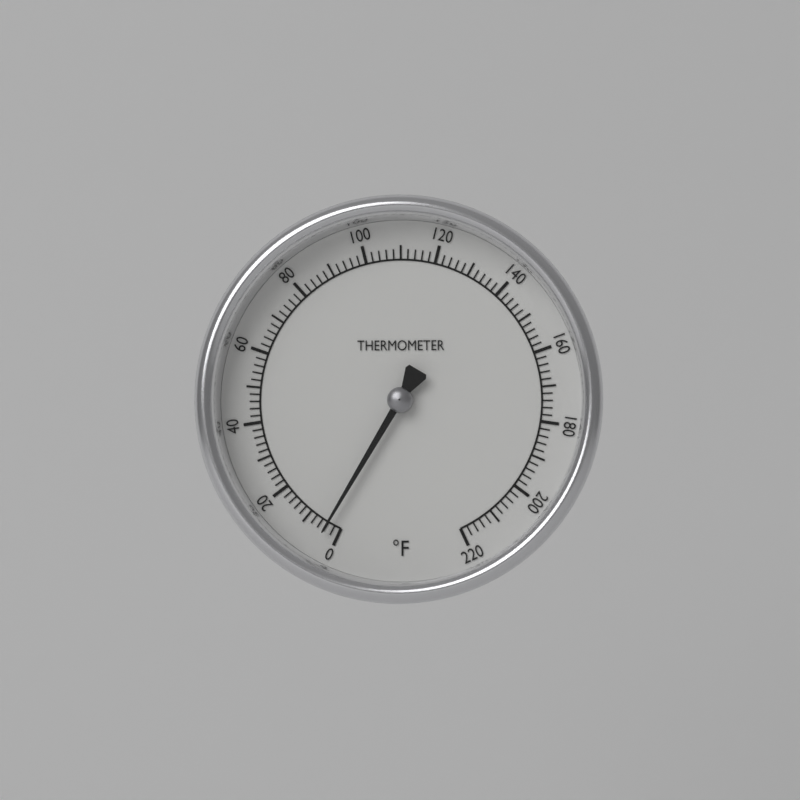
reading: 4 °F
